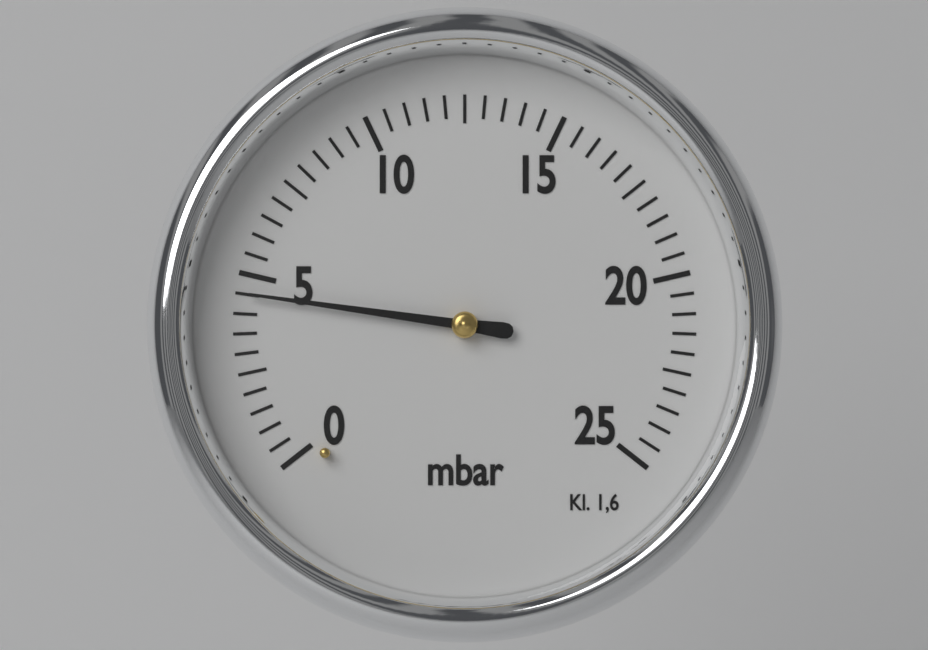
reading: 4.5 mbar
